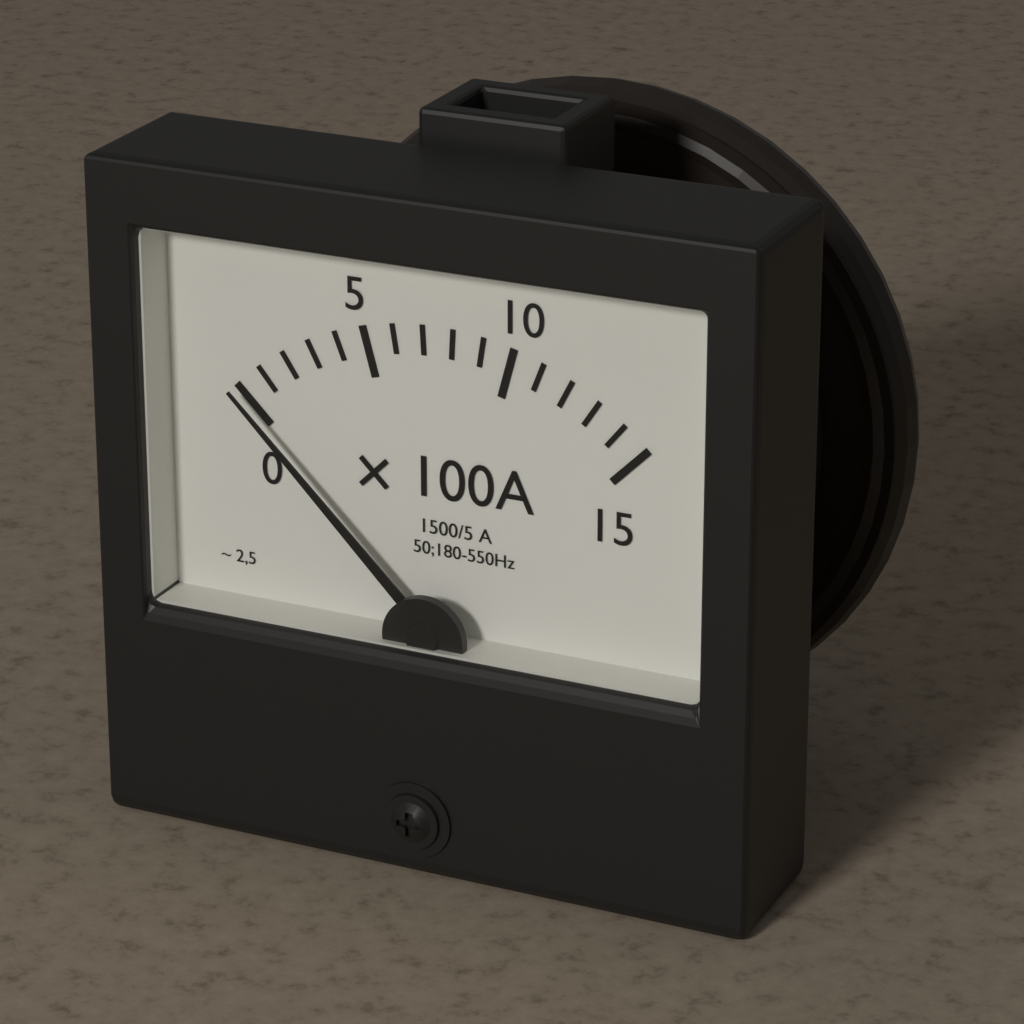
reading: 0 A
